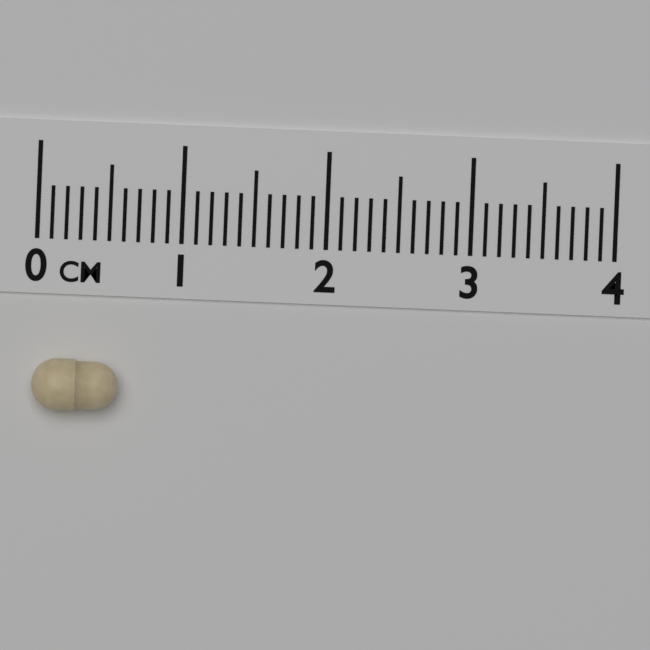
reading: 0.6 cm
